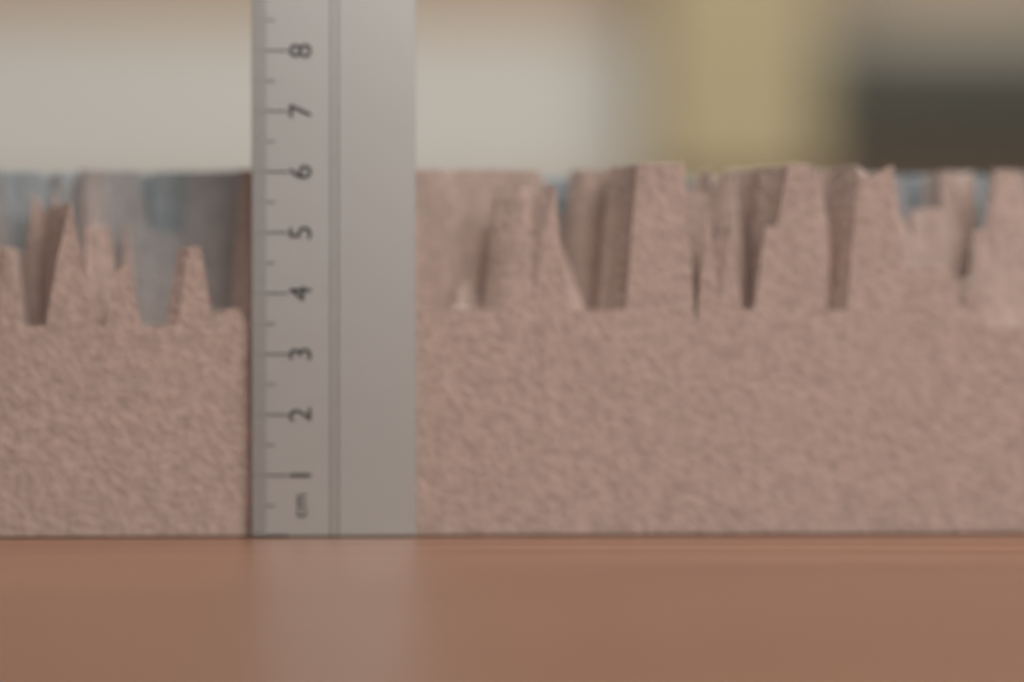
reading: 6.2 cm
